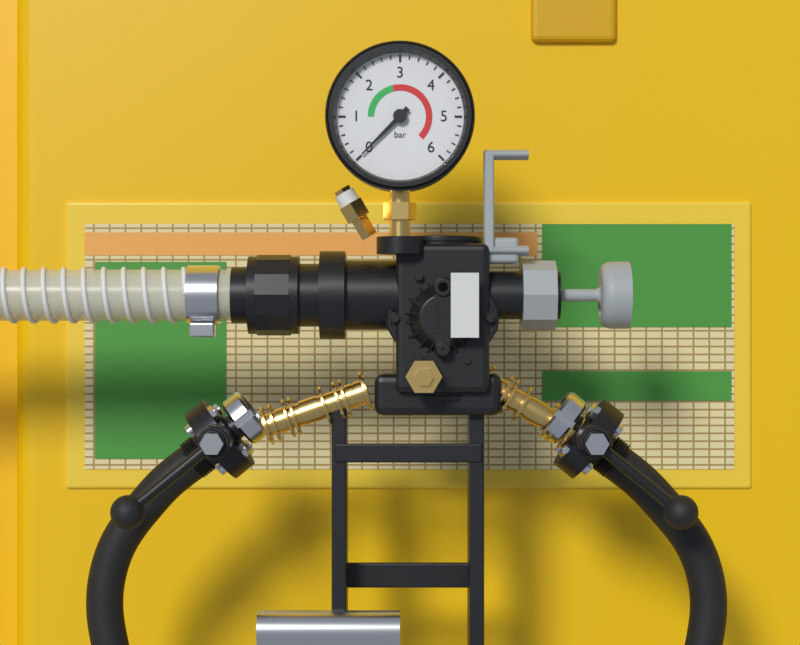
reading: 0.0 bar
